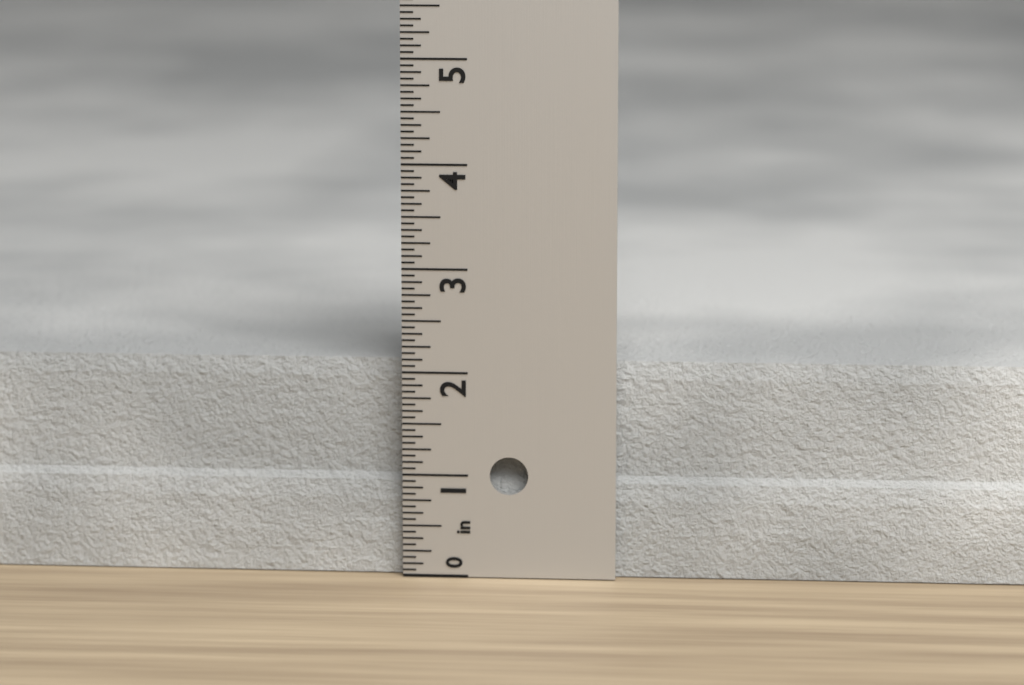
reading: 2.0625 in
